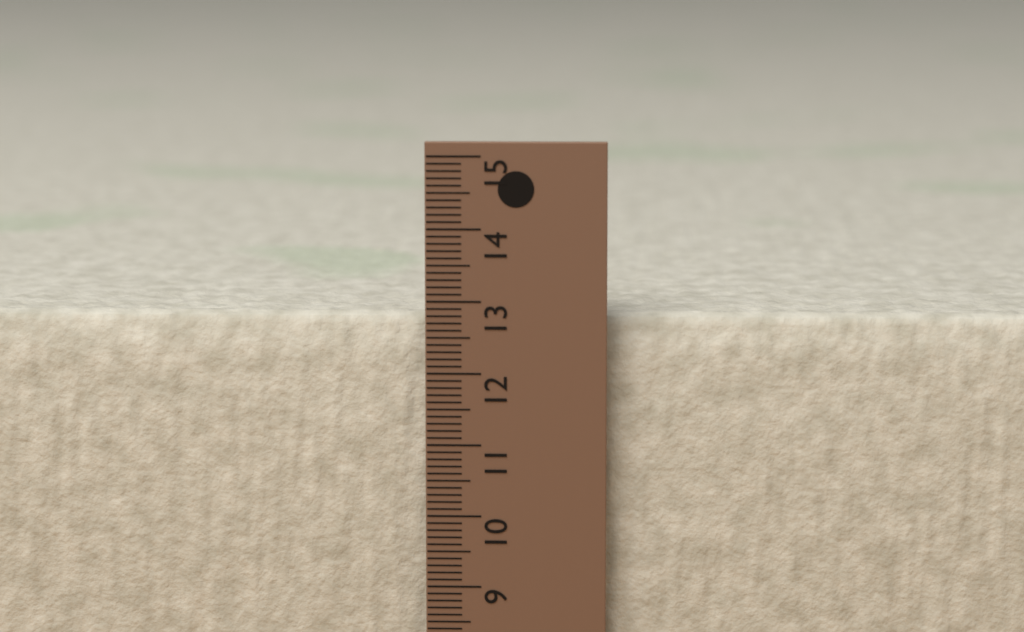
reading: 12.8 cm
